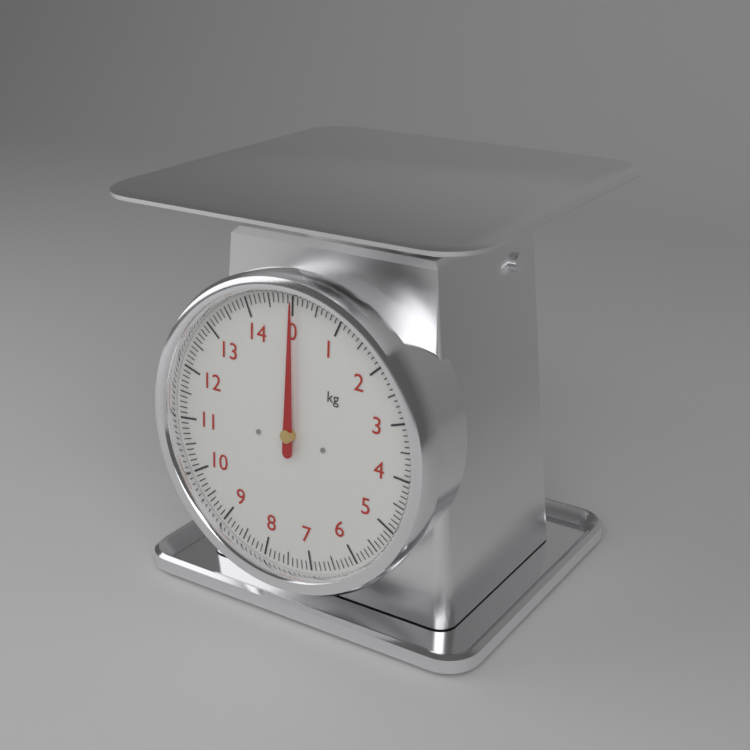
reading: 0.0 kg
